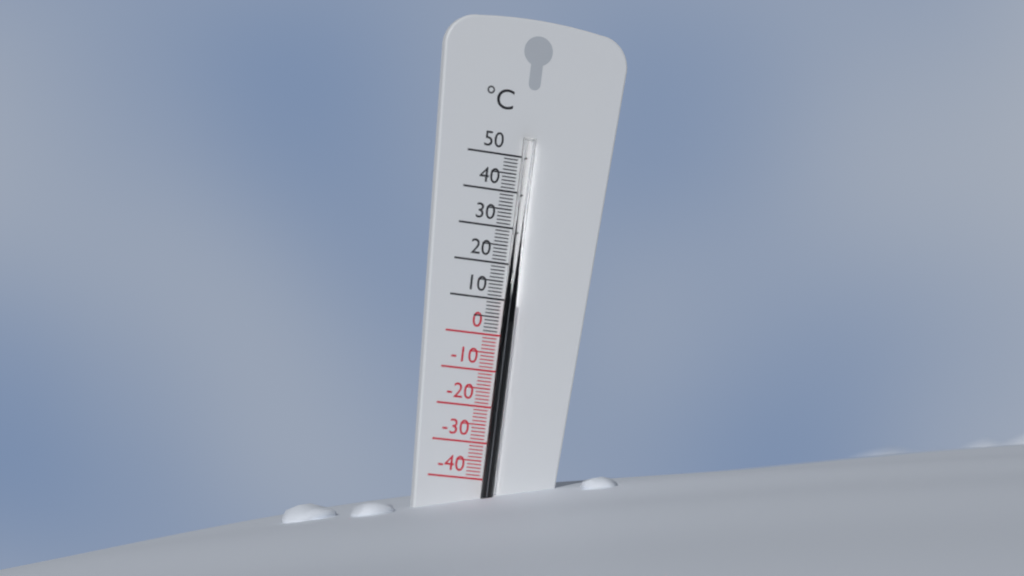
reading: 10 °C
